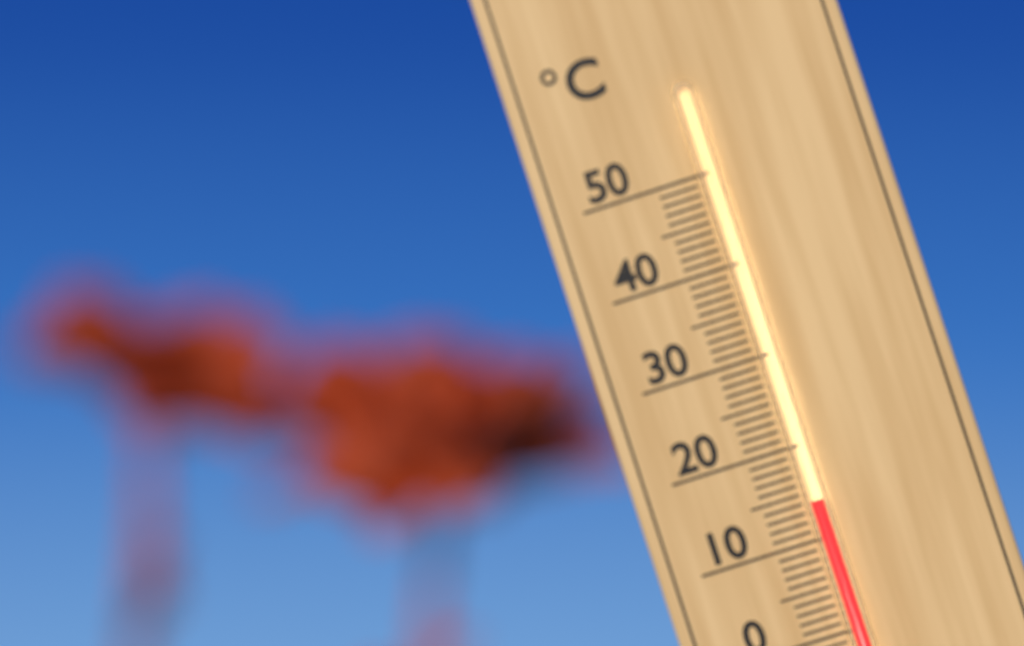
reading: 14 °C
